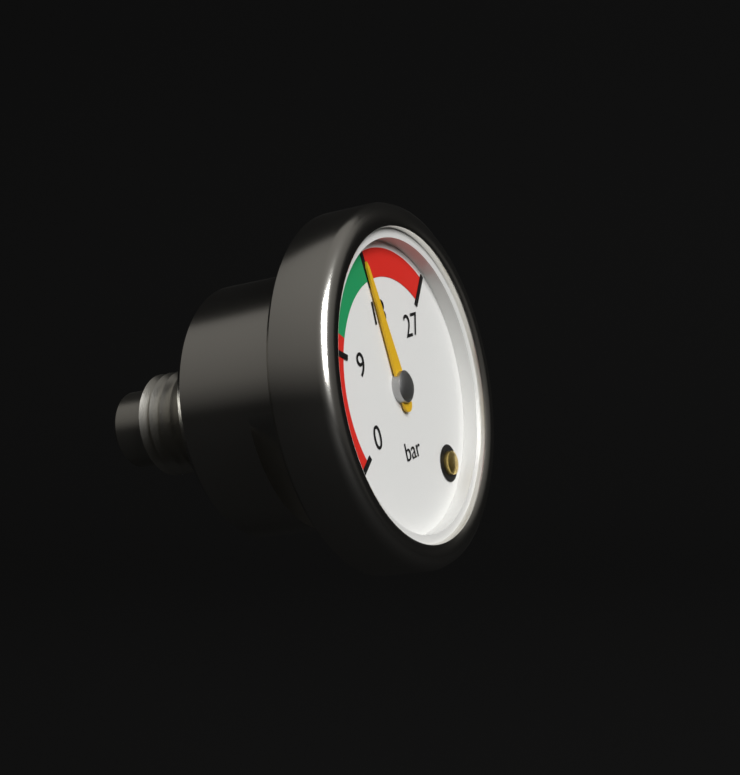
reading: 18 bar
